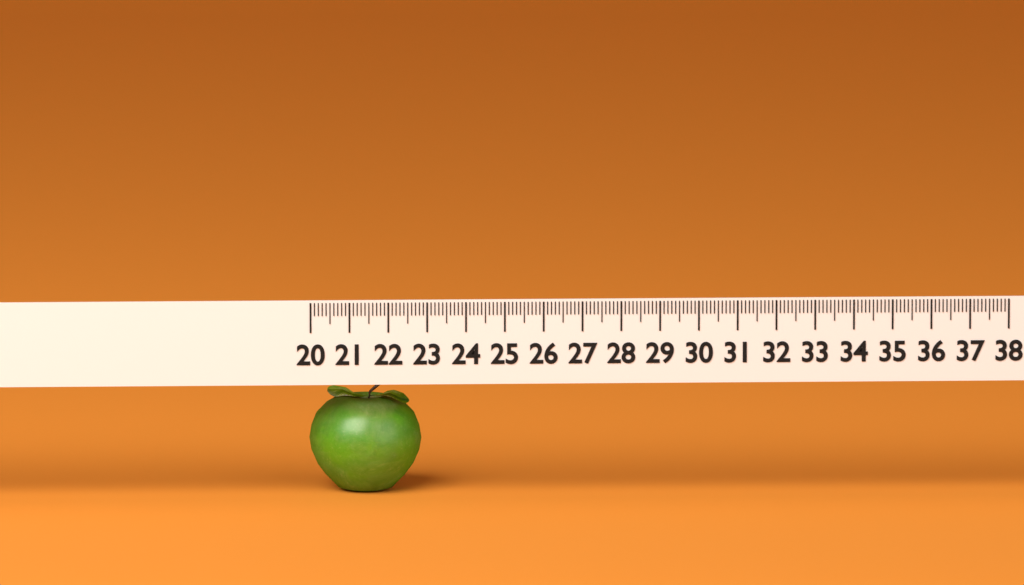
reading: 22.9 (no unit)
